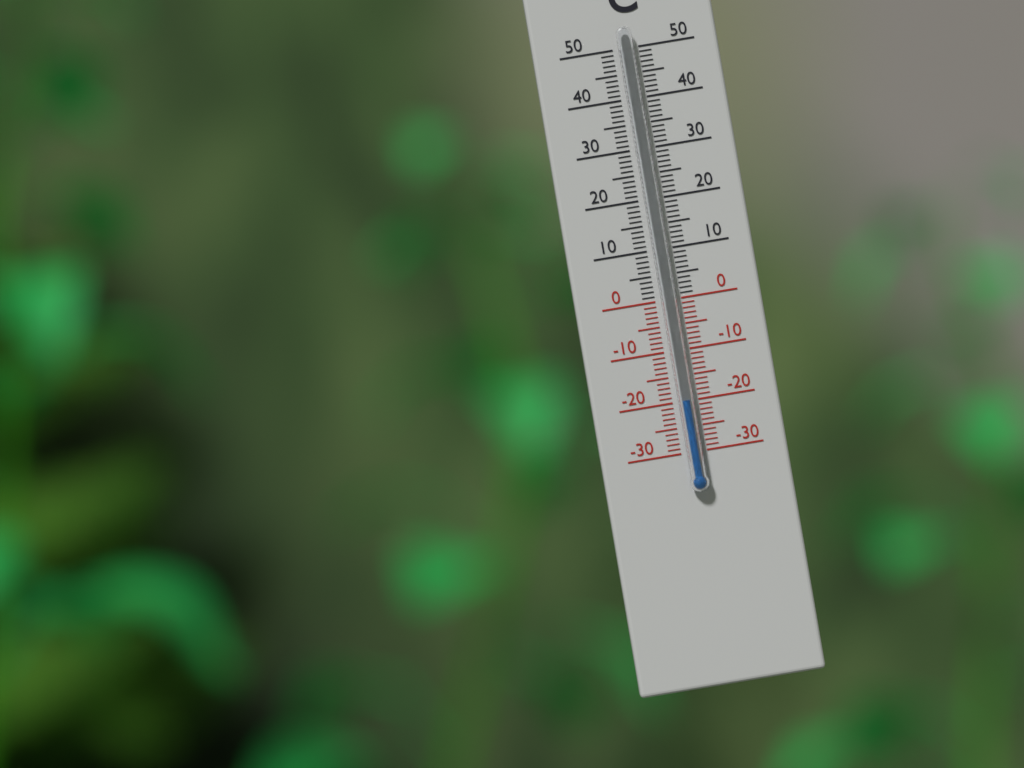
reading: -20 °C
